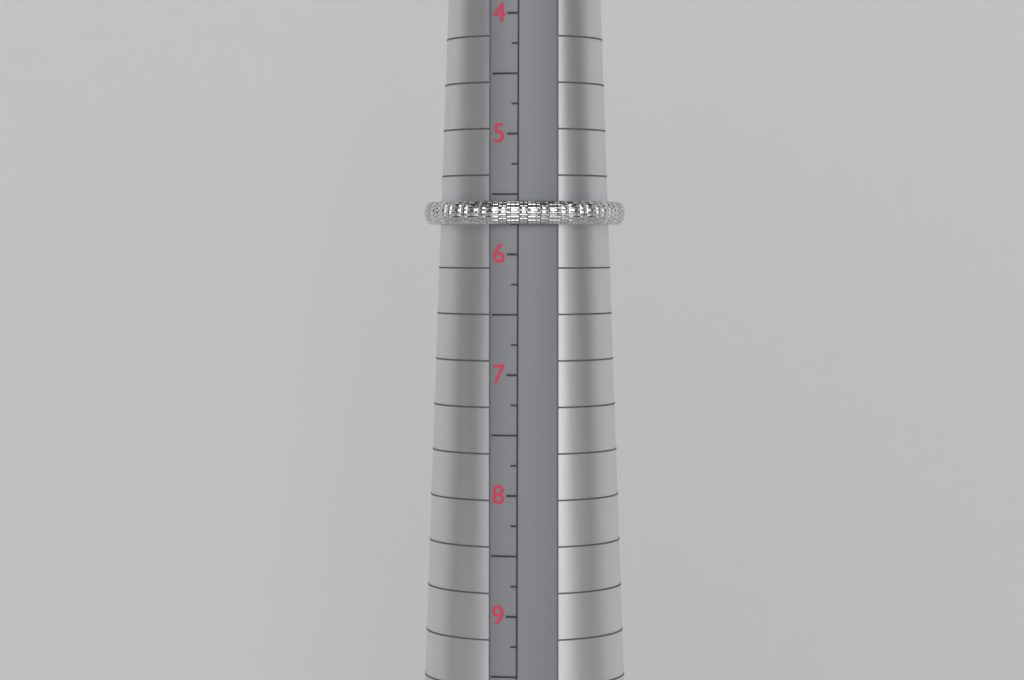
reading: 5.75 (no unit)
